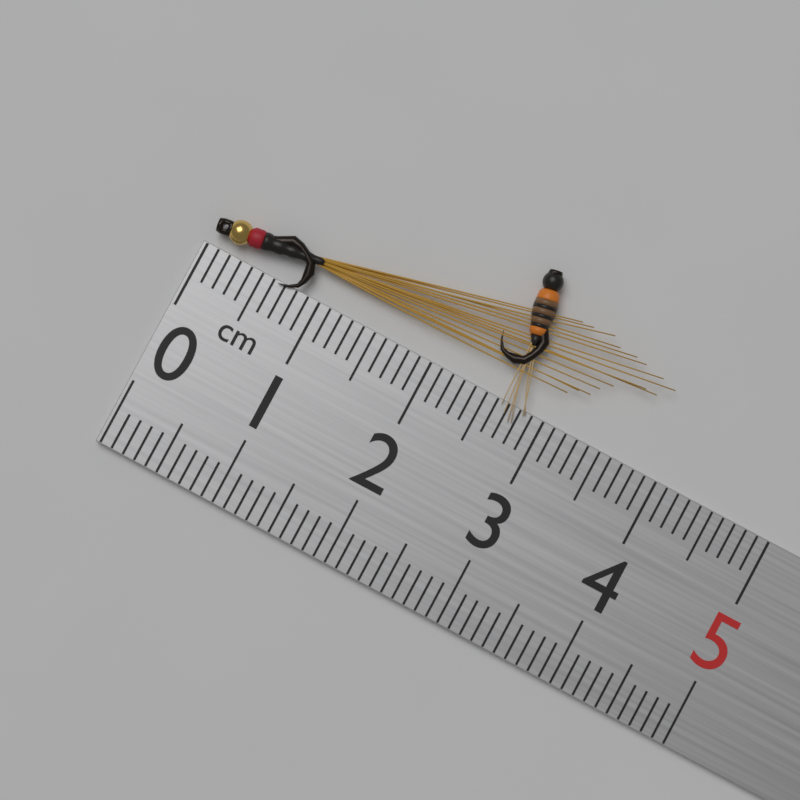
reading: 3.8 cm
